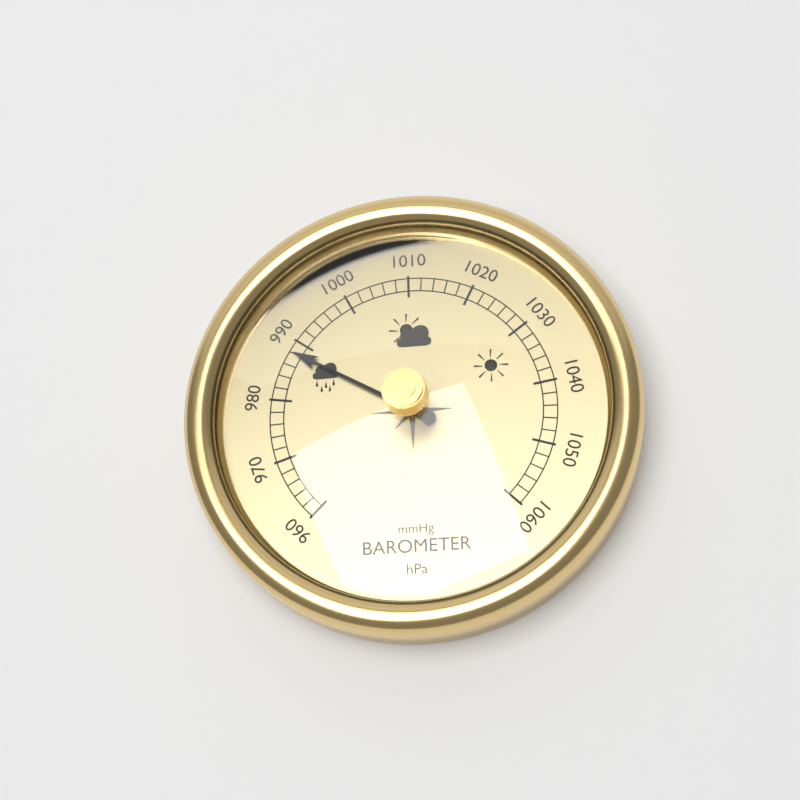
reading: 988 hPa
